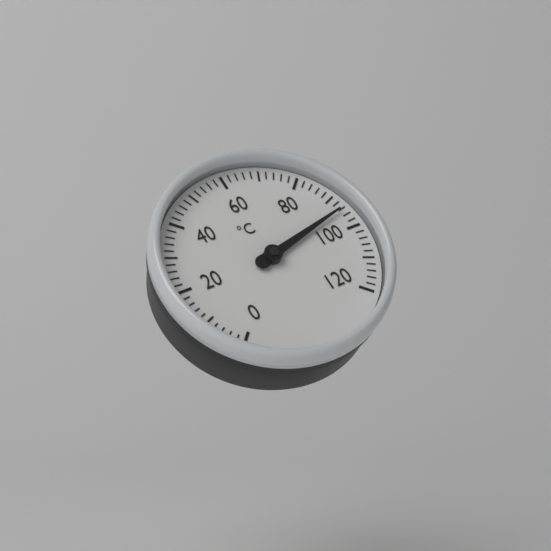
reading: 94 °C
